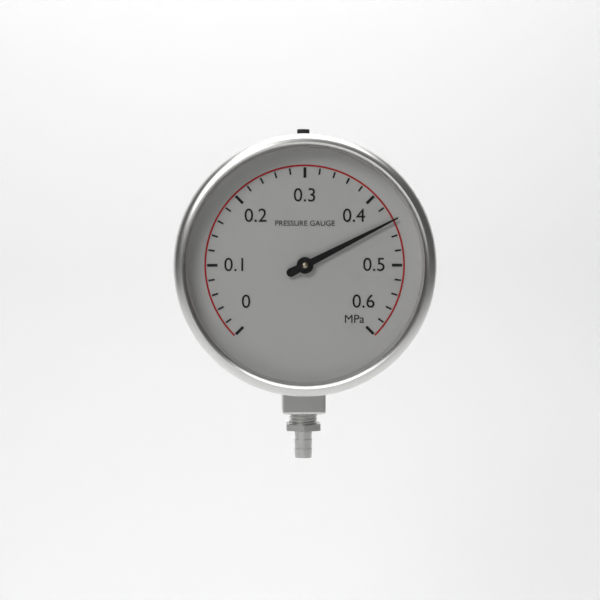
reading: 0.44 MPa
